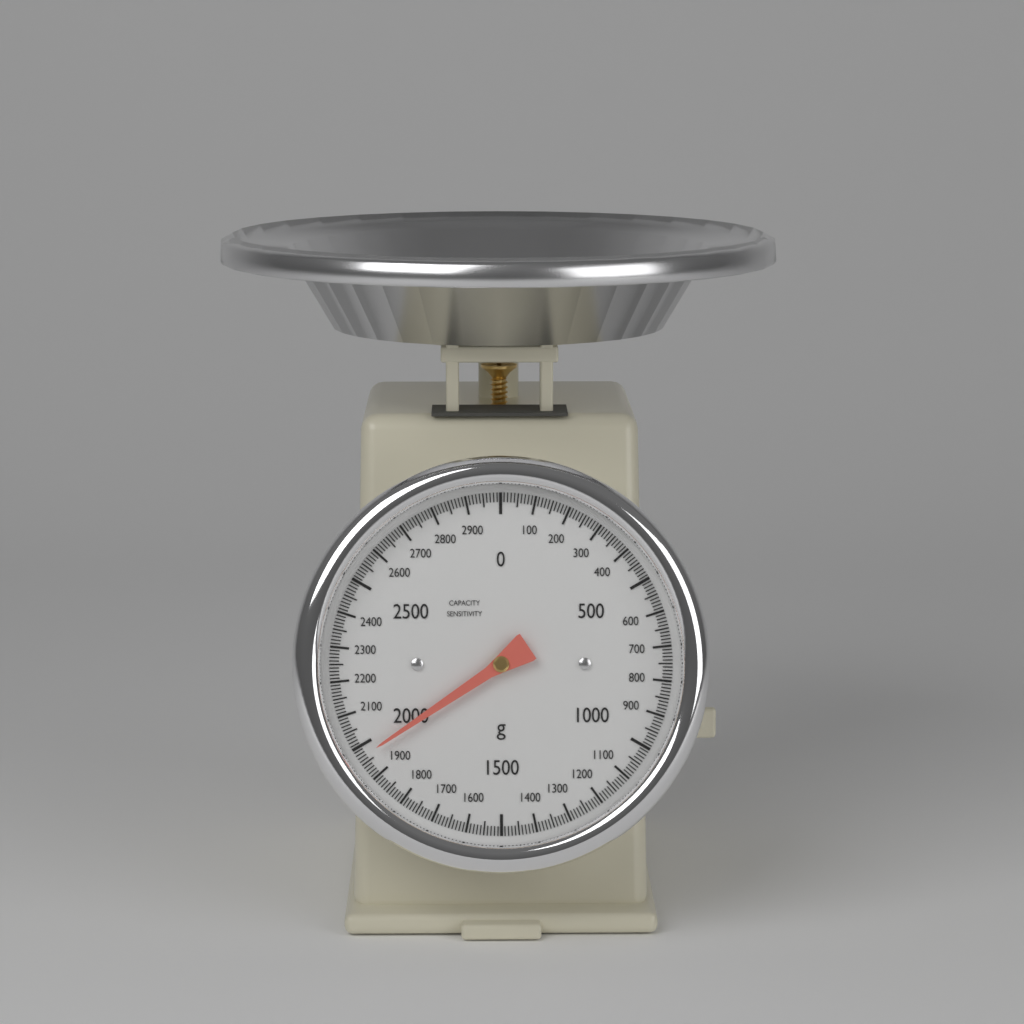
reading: 1970 g
